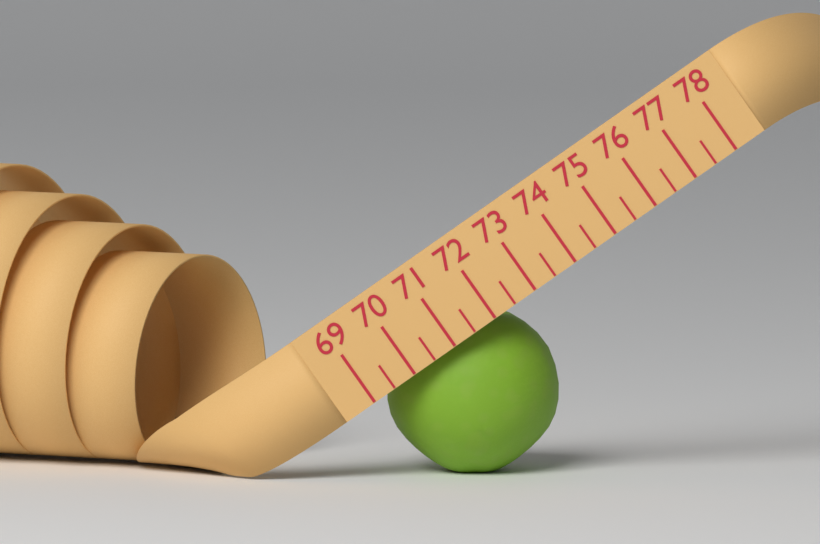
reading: 72.5 (no unit)
